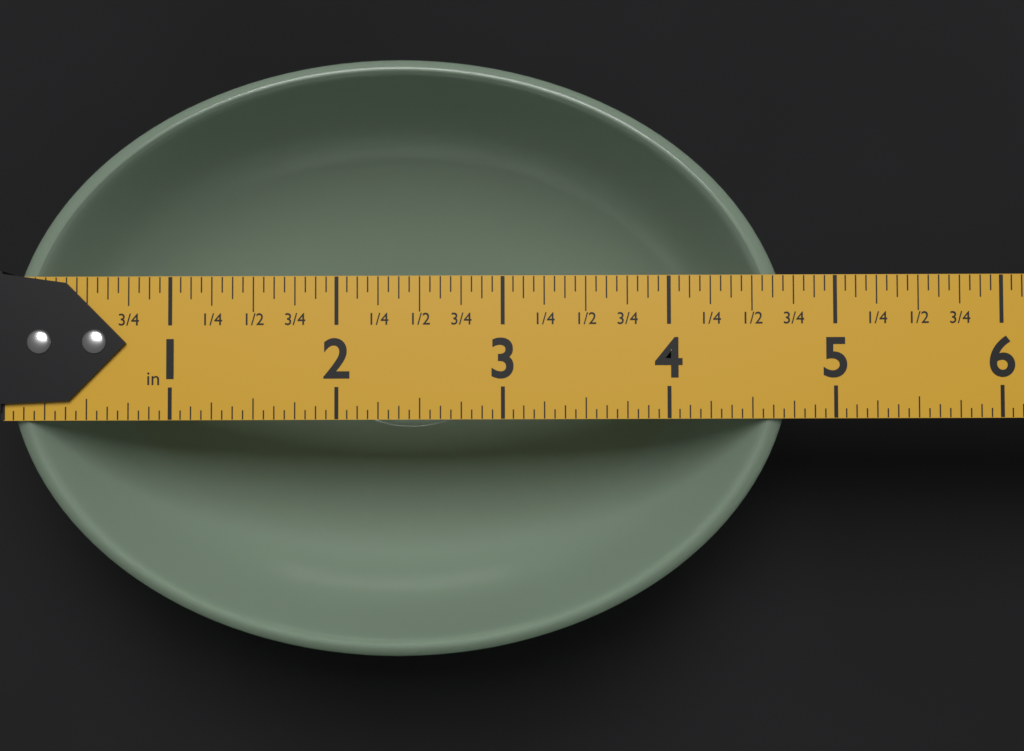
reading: 4.7500 in
